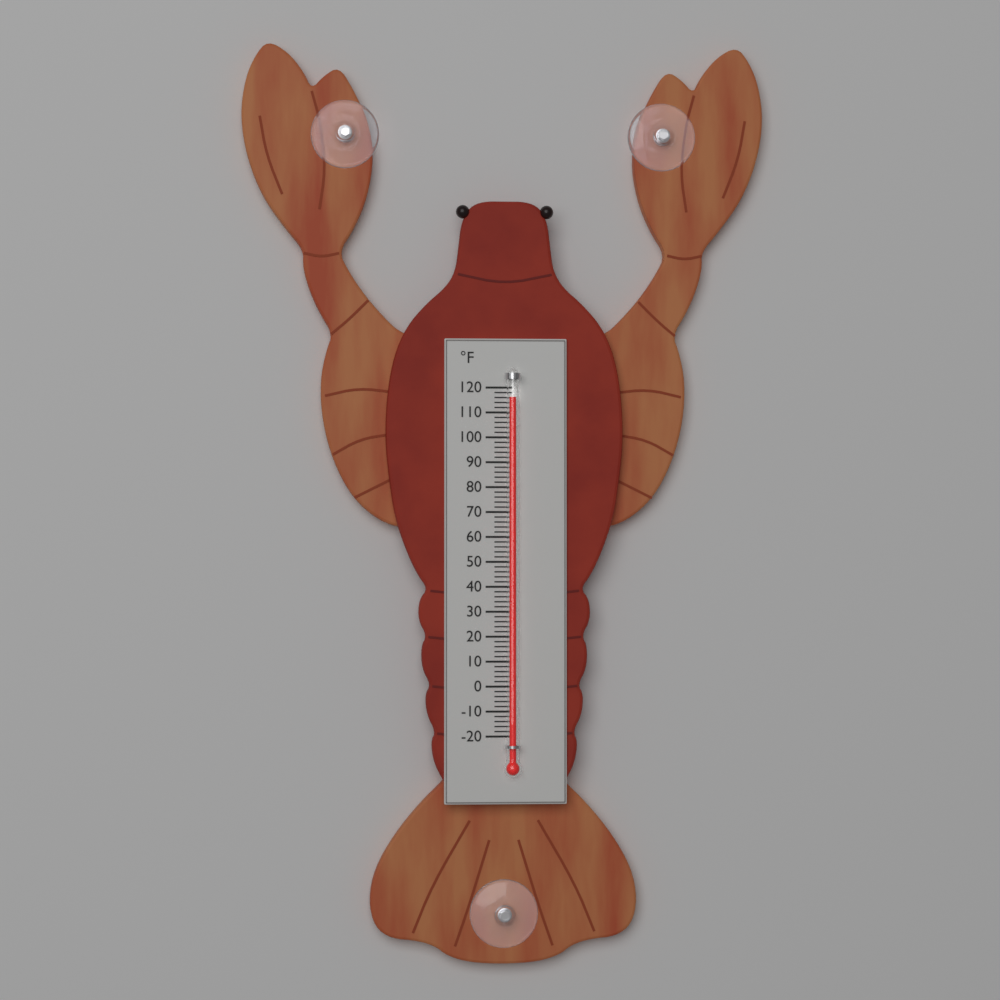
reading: 116 °F
